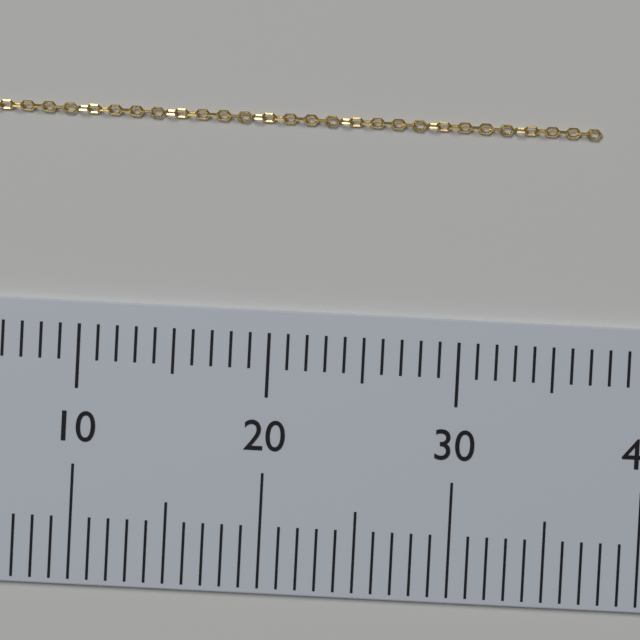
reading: 37 (no unit)
